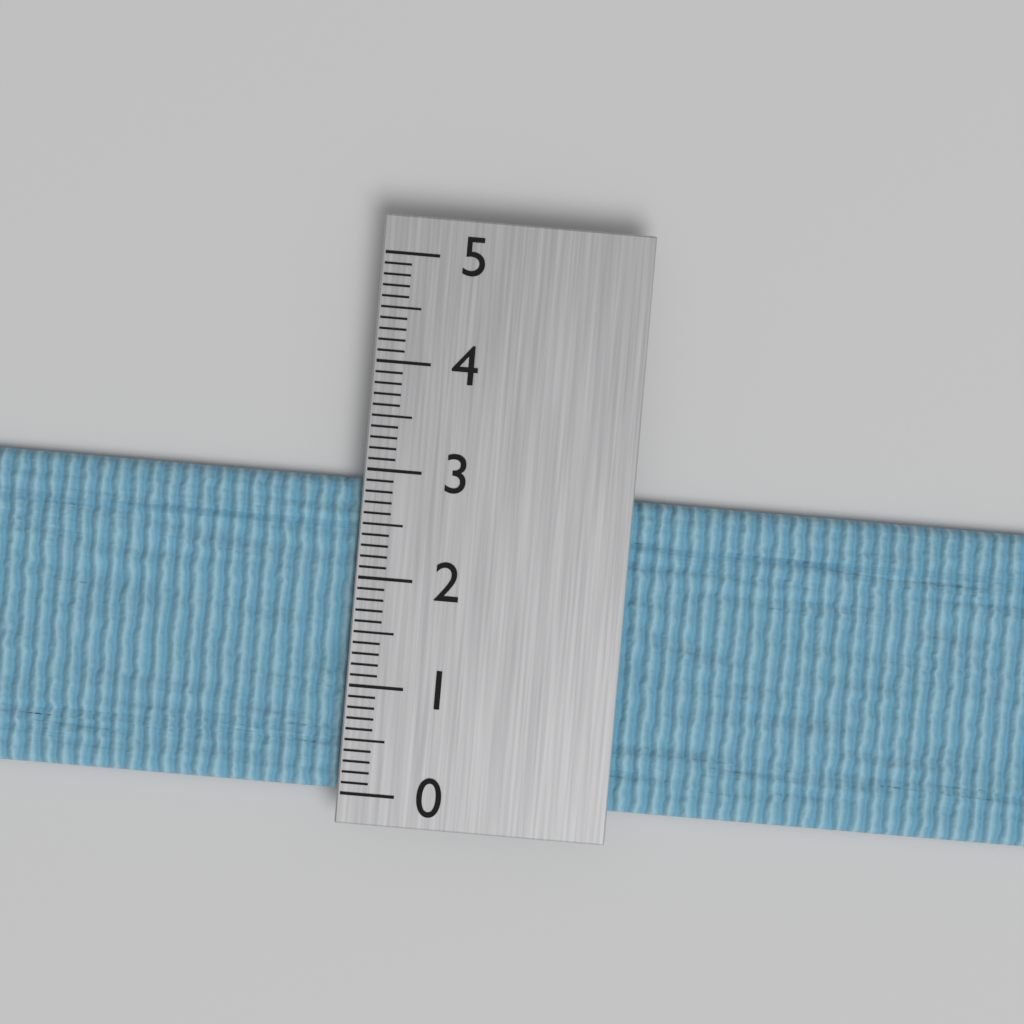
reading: 2.9 (no unit)
